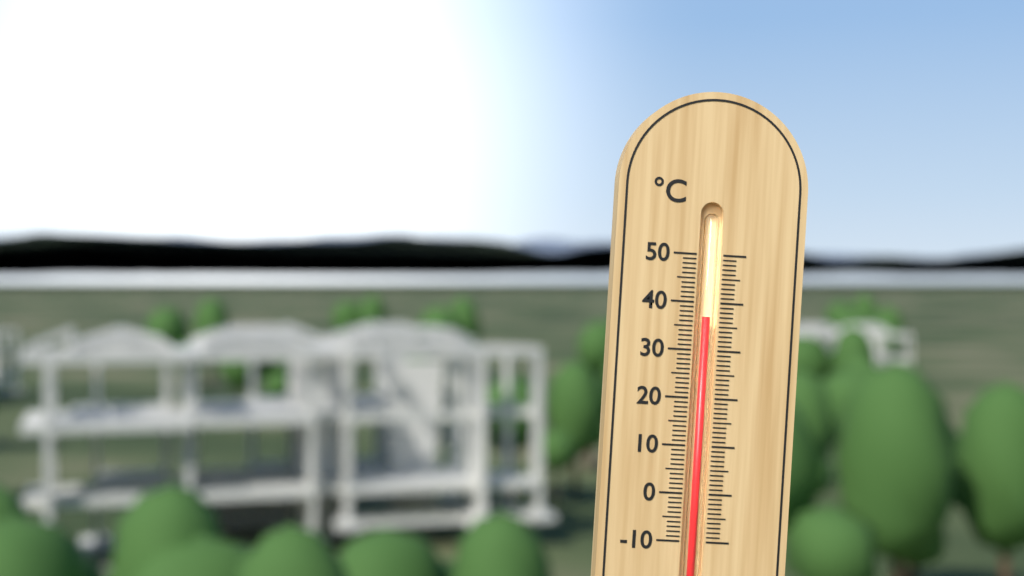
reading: 37 °C
